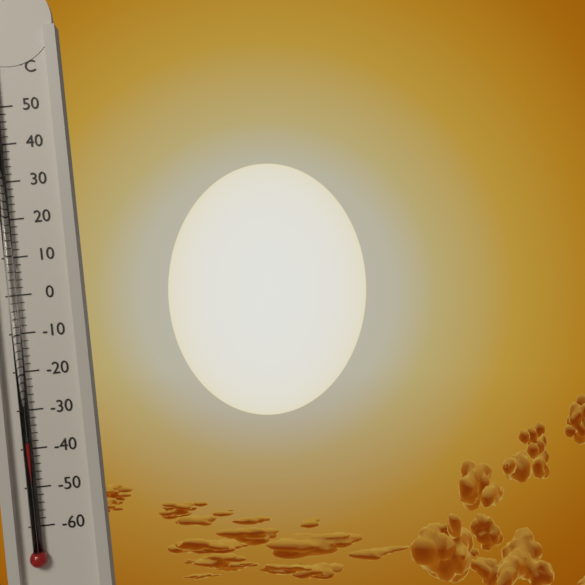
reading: -38 °C
